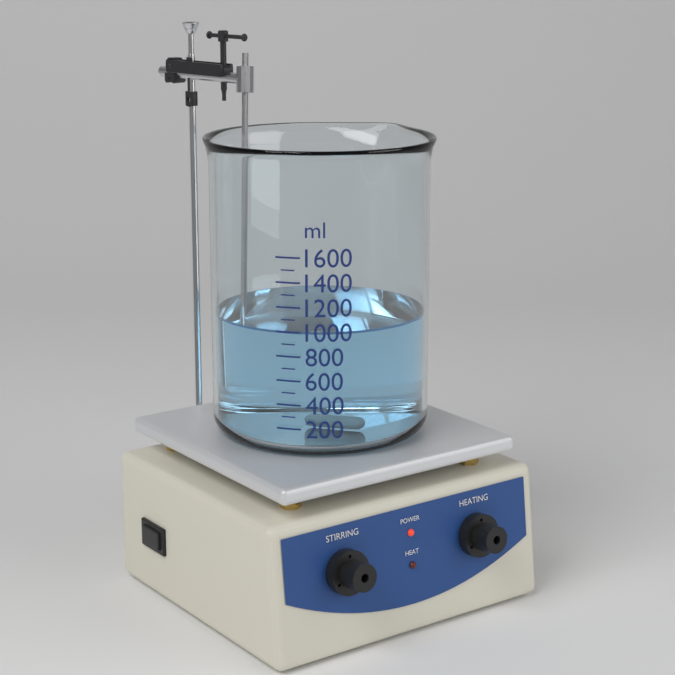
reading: 1000 ml
